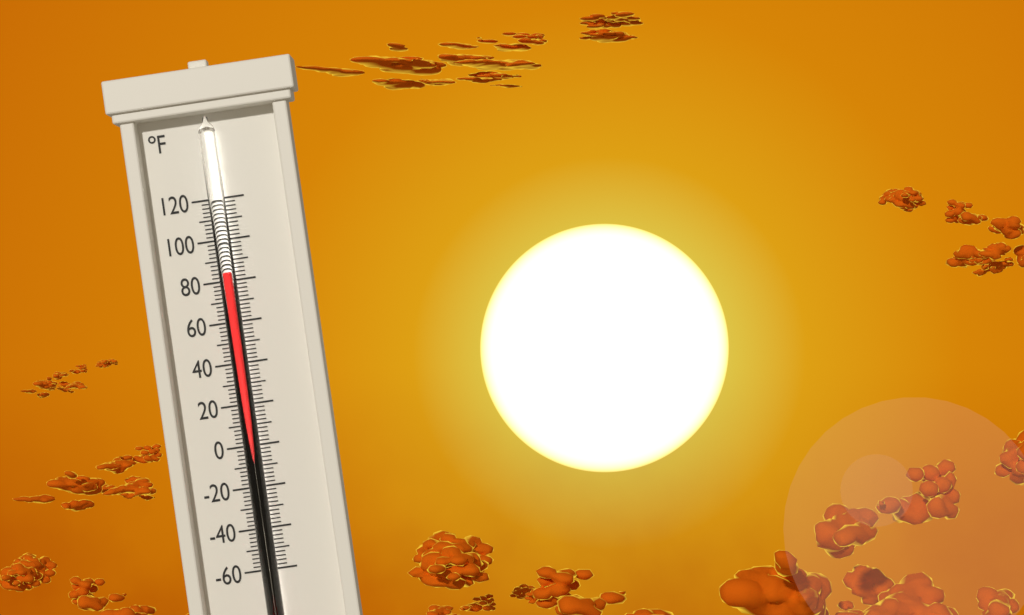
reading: 84 °F
